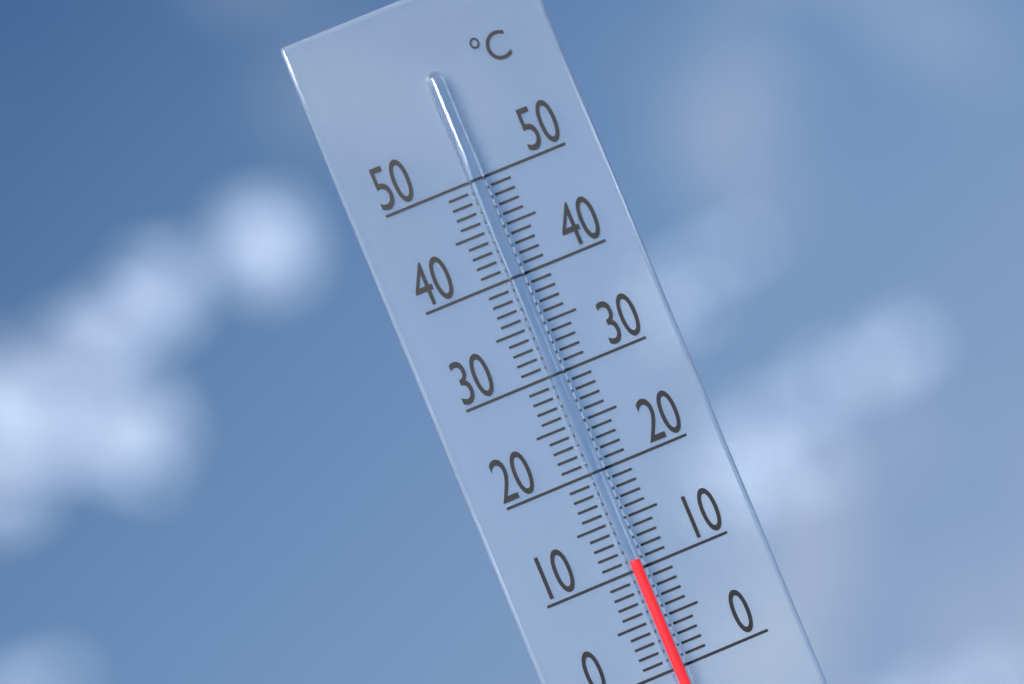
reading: 11 °C
